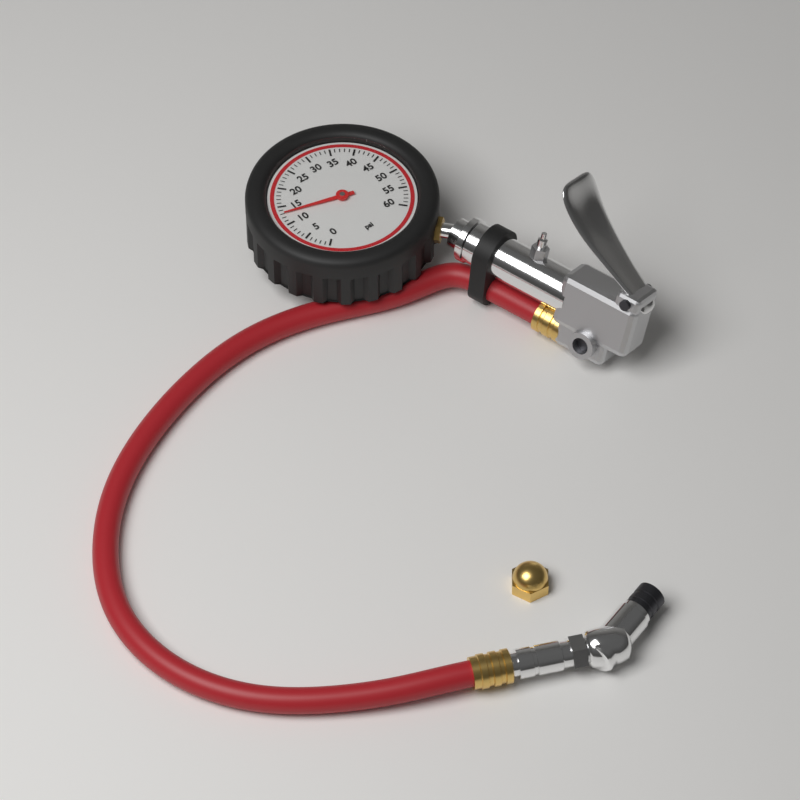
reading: 13 psi
